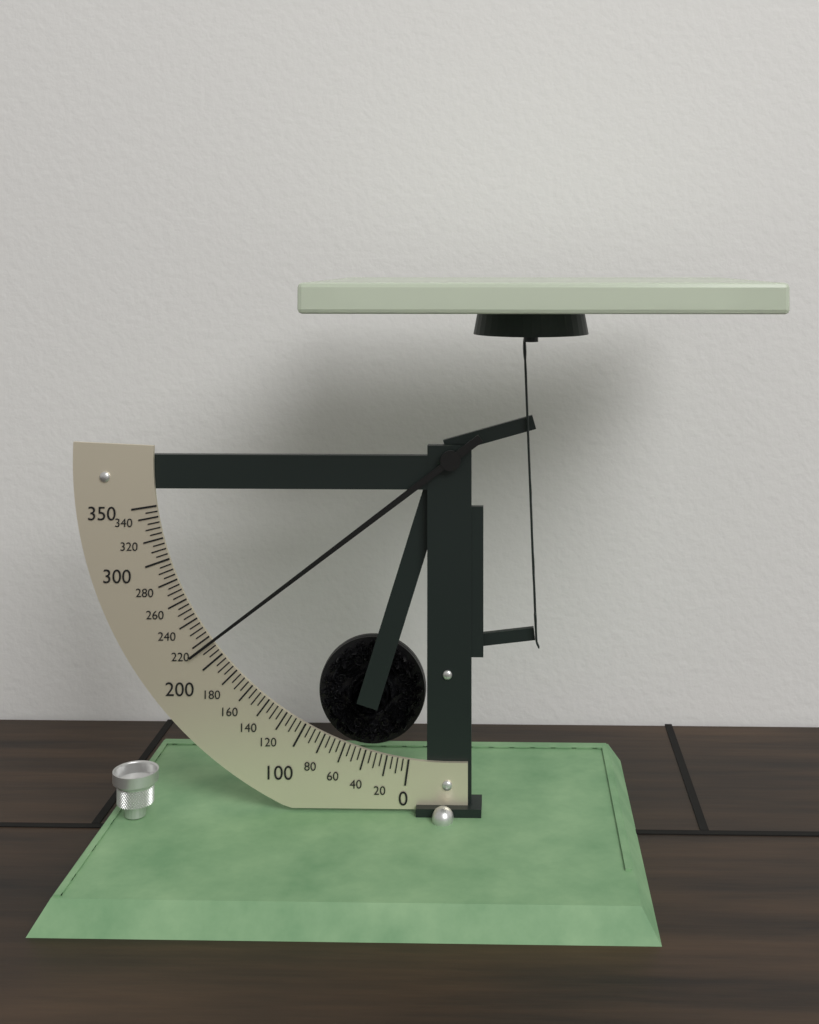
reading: 215 (no unit)
